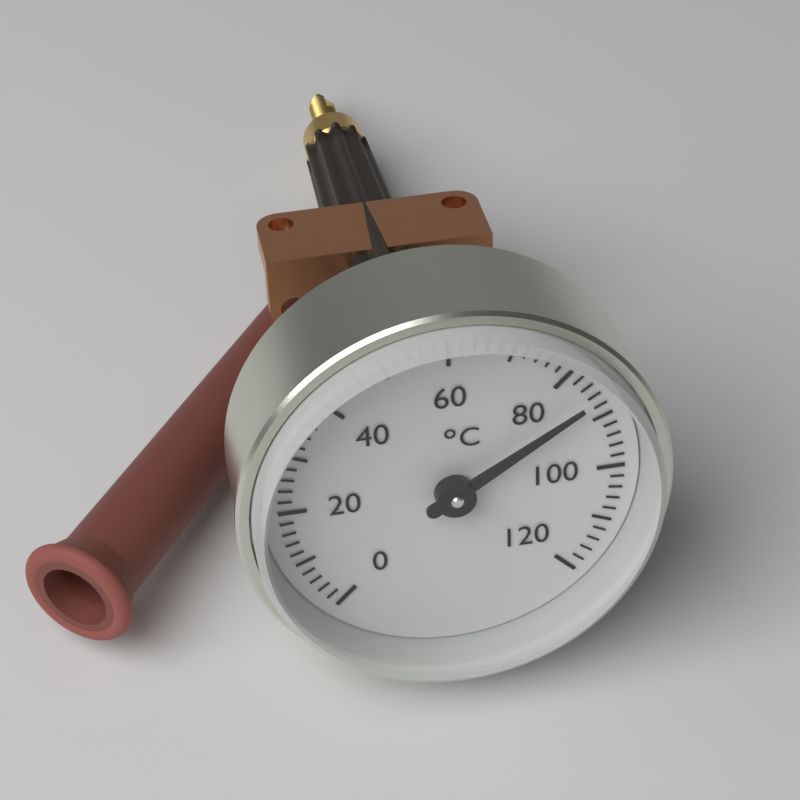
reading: 86 °C
